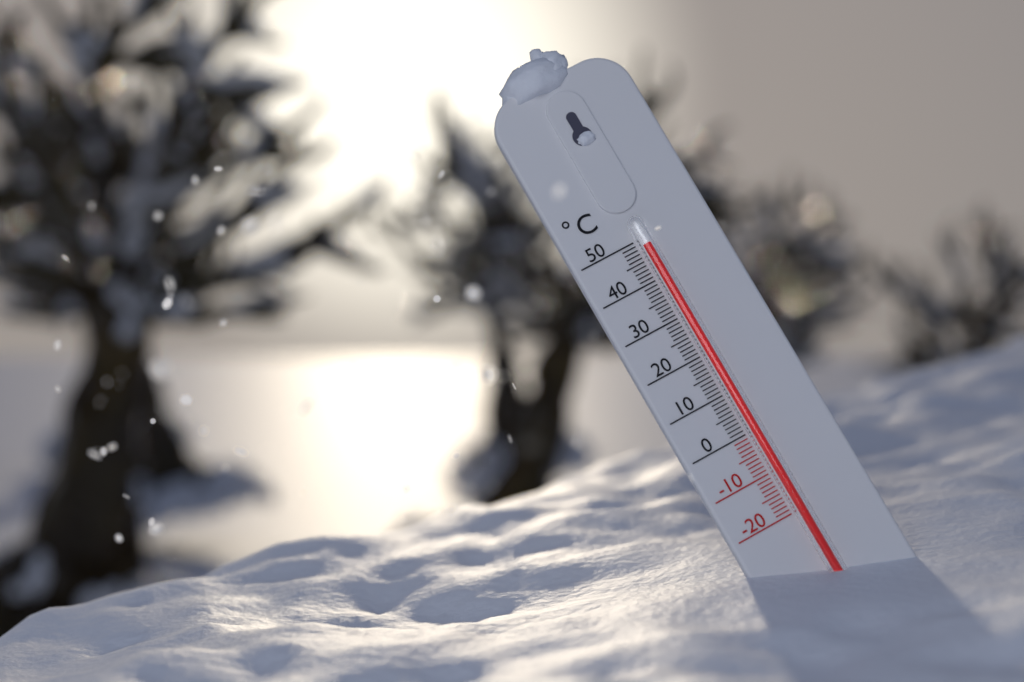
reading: 48 °C
